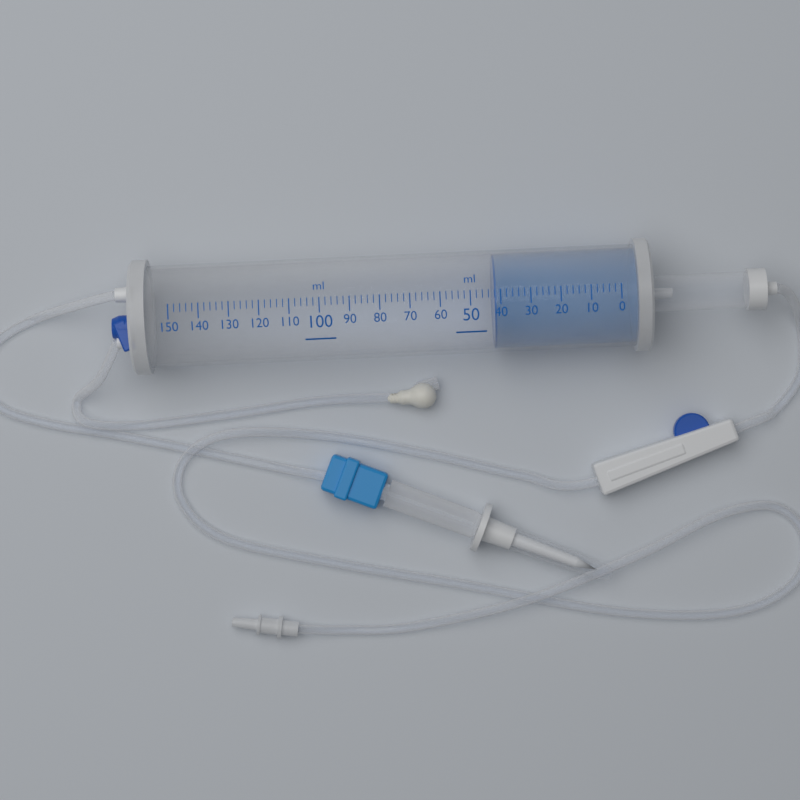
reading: 42 ml
